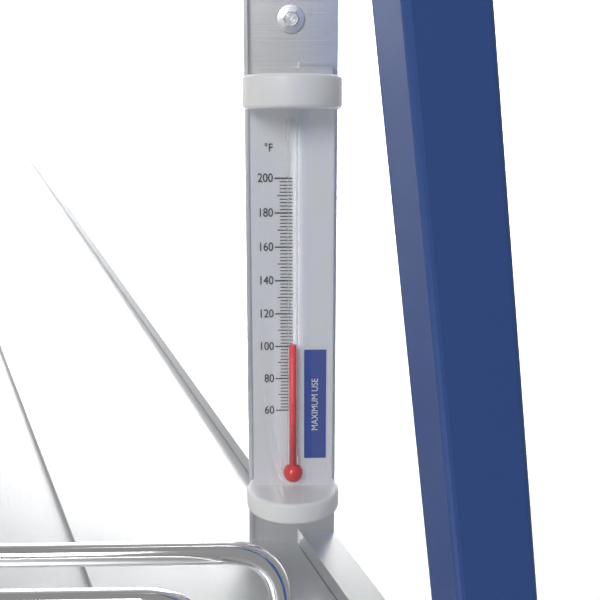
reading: 102 °F
